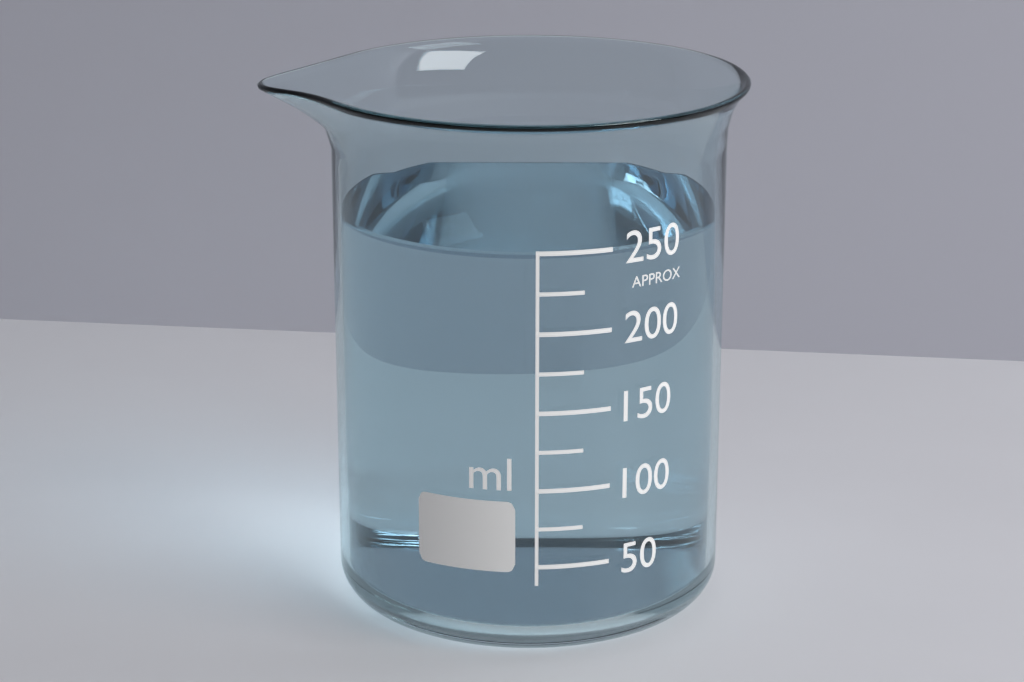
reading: 250 ml
